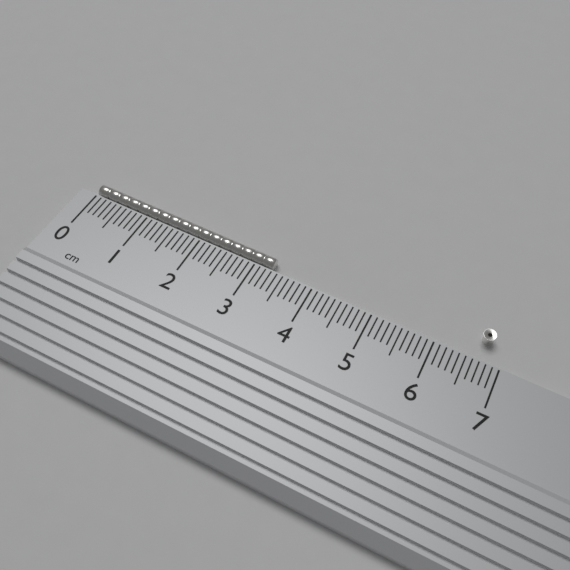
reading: 3.3 cm
